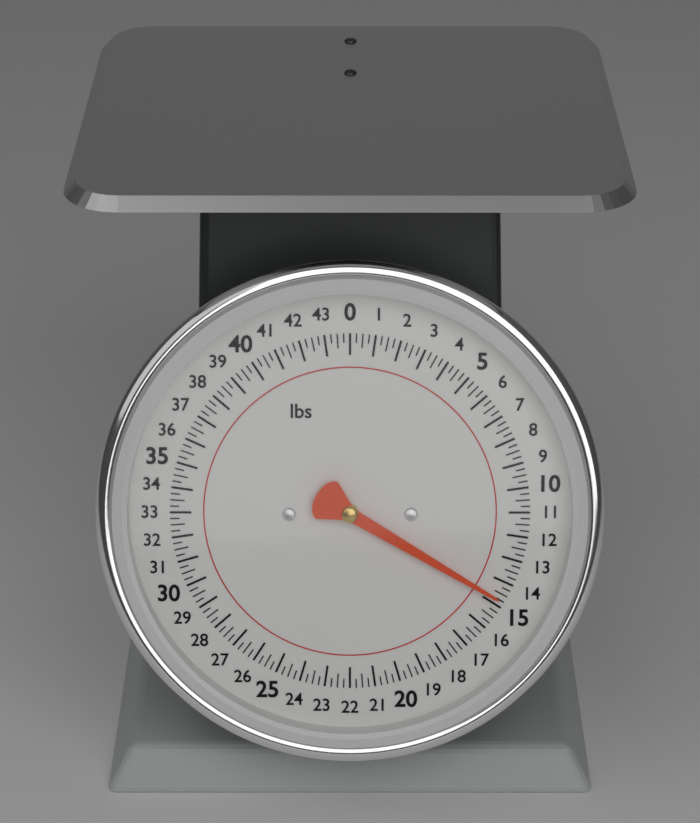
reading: 14.75 lbs
